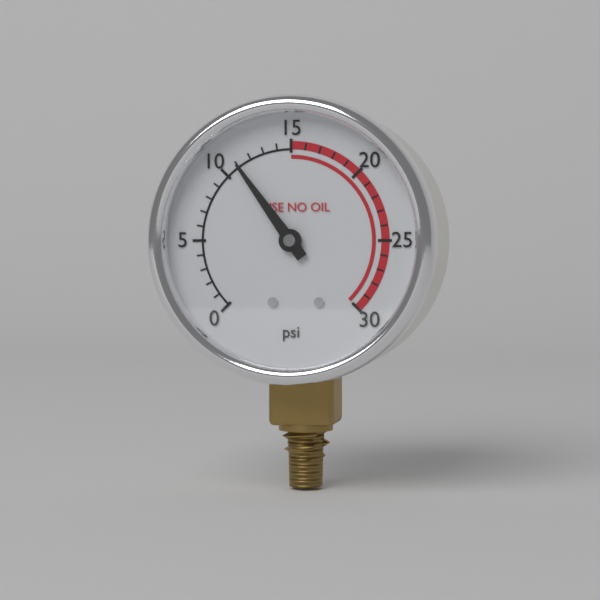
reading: 11 psi
